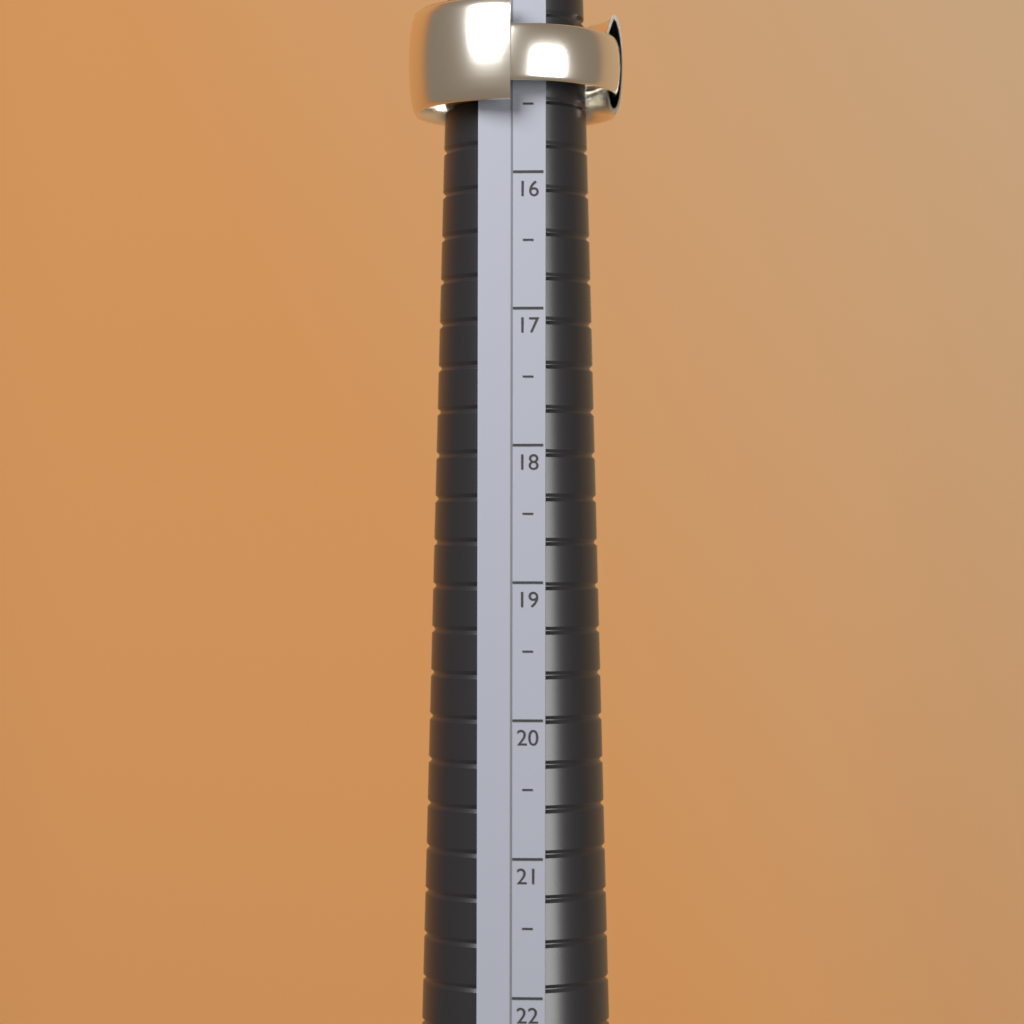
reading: 15.5 (no unit)
